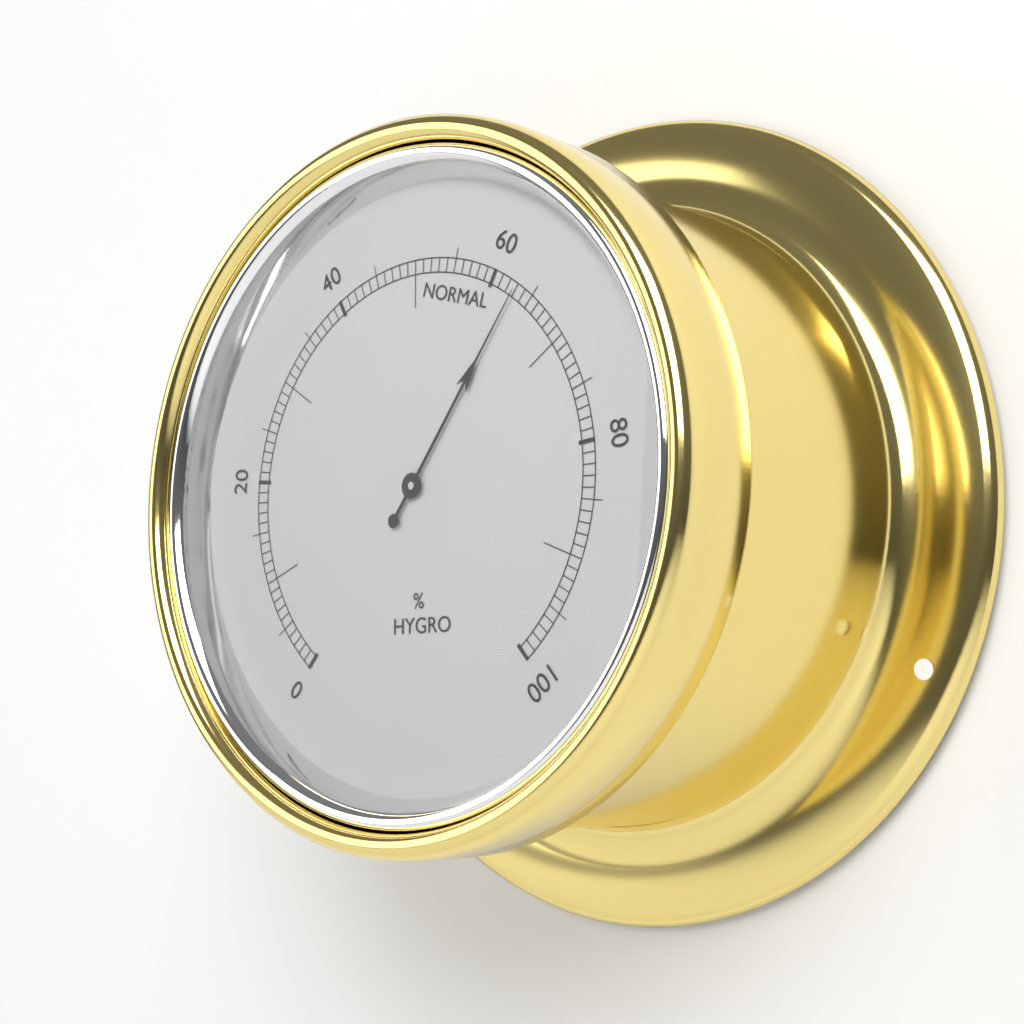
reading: 63 %
